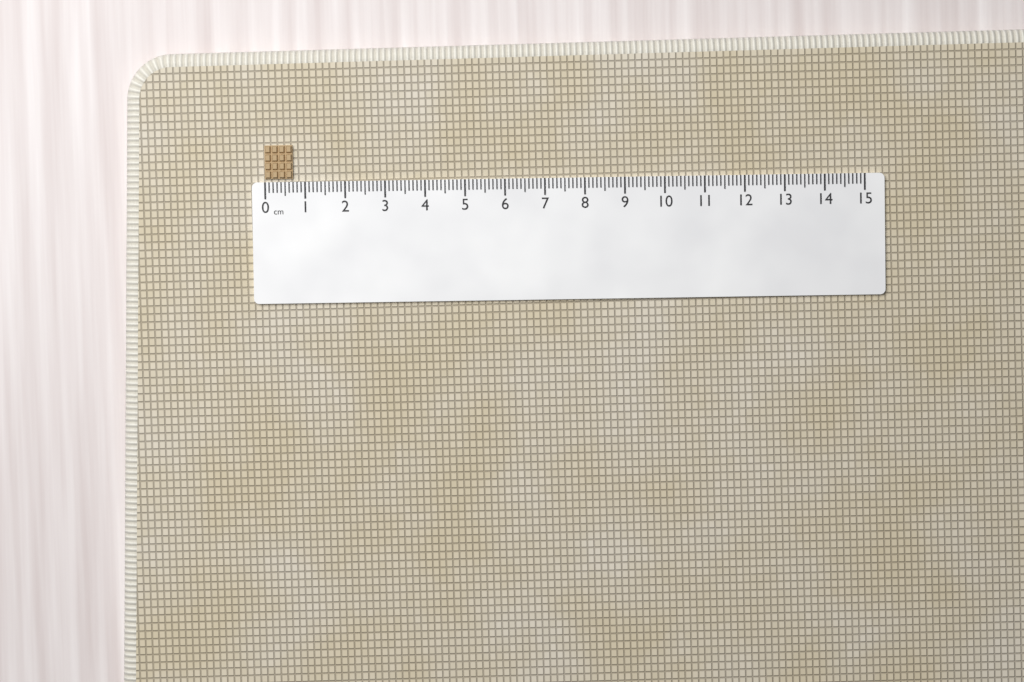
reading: 0.7 cm
